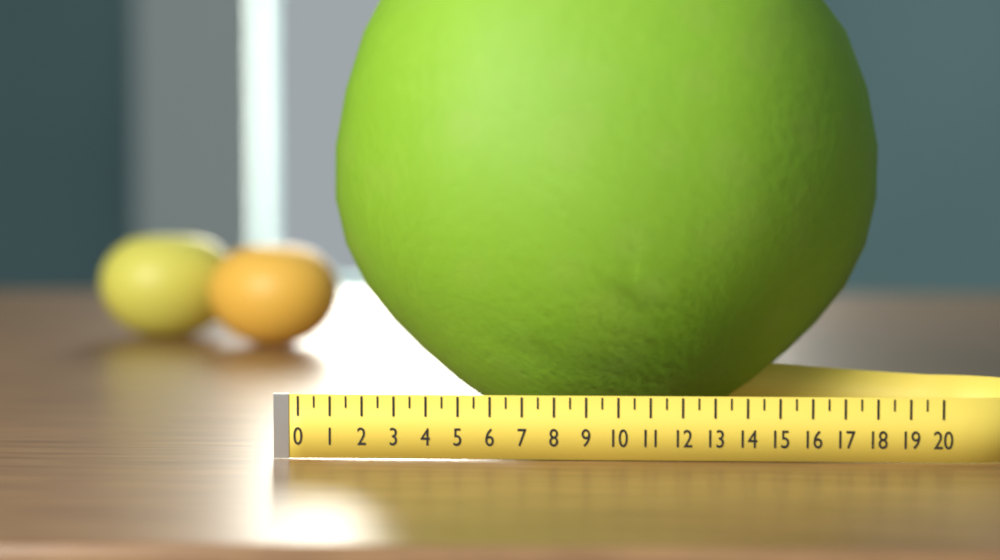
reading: 19.0 (no unit)
